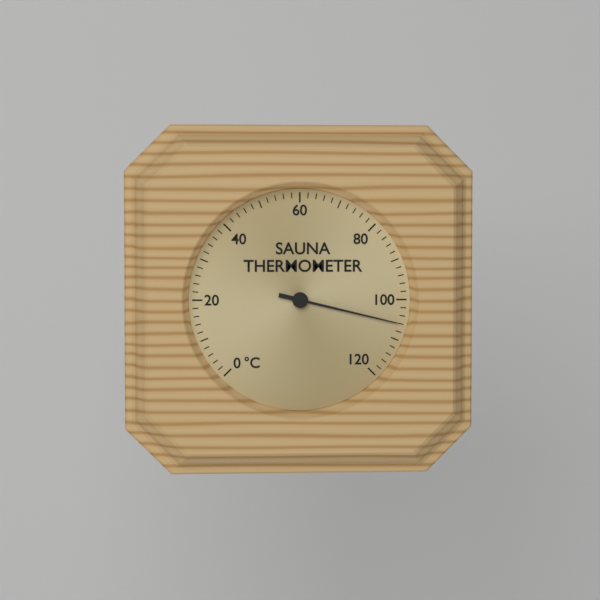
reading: 106 °C
